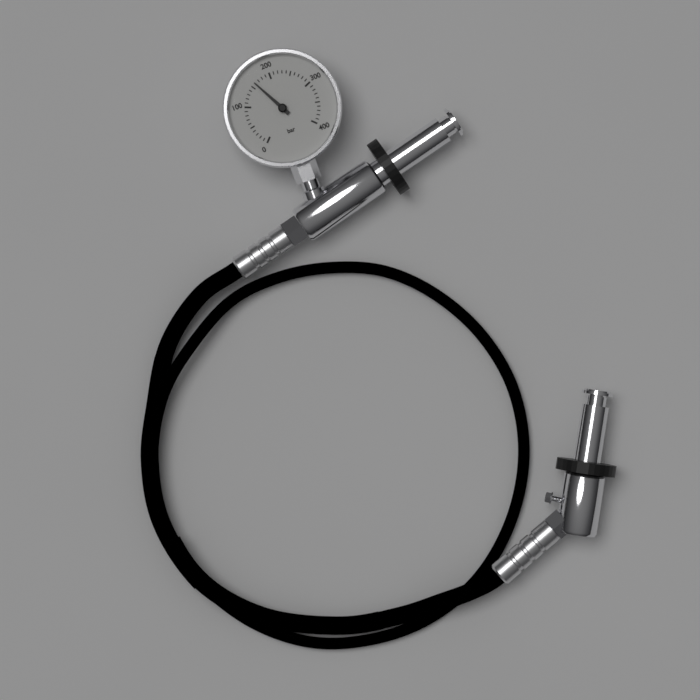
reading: 160 bar
